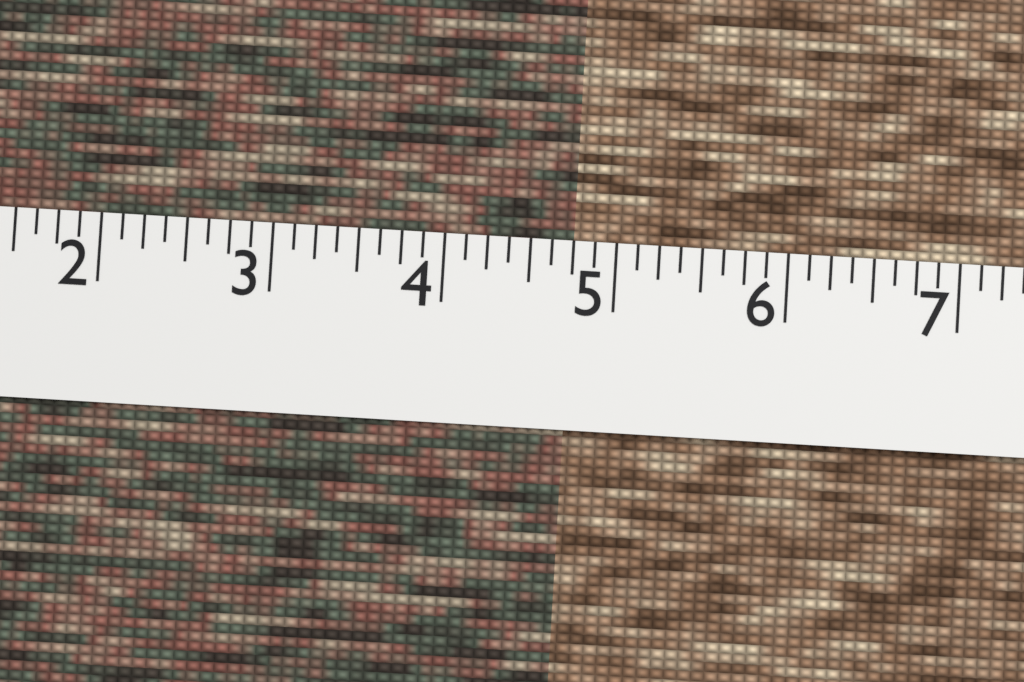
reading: 4.750 (no unit)
